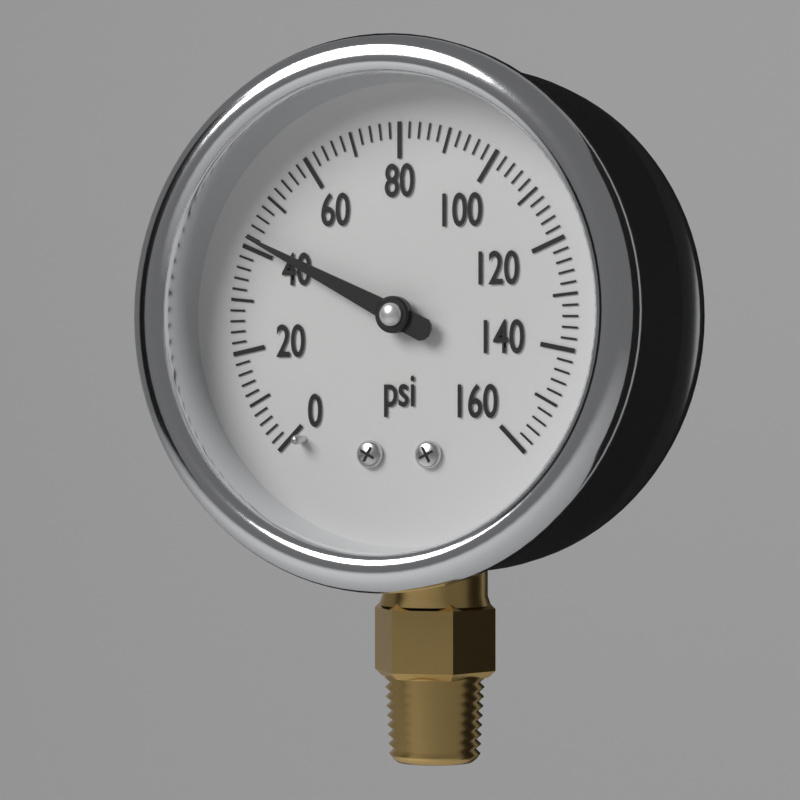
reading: 42 psi
